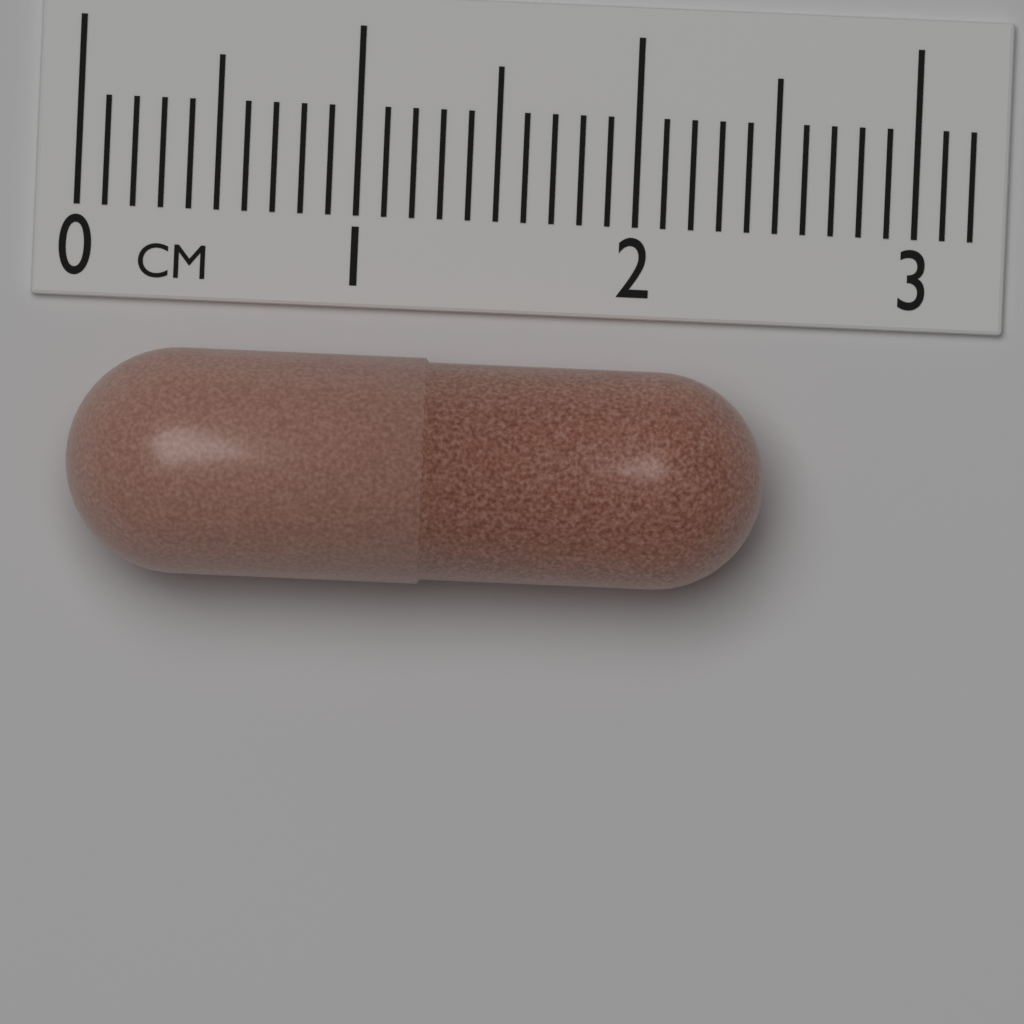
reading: 2.5 cm
